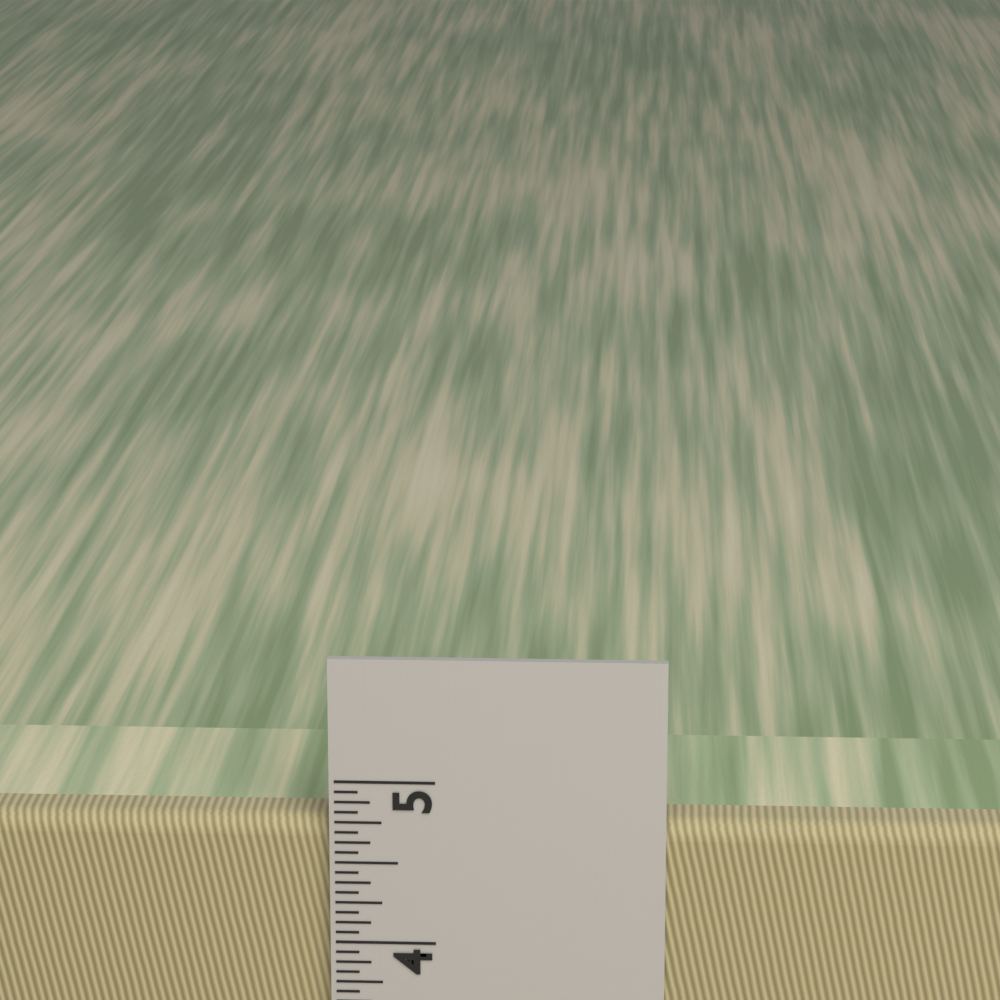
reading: 4.7500 in
